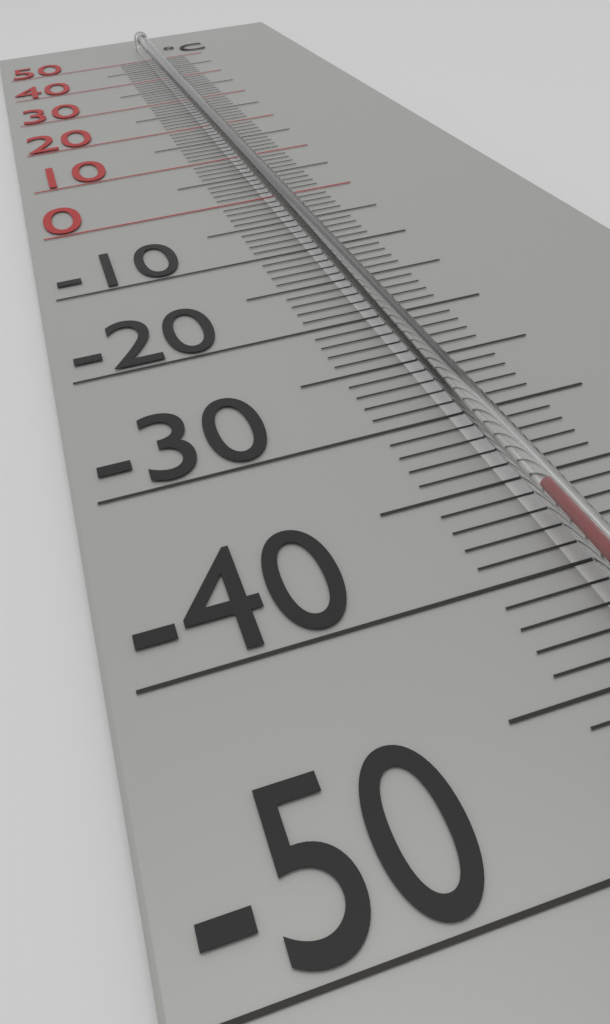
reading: -37 °C
